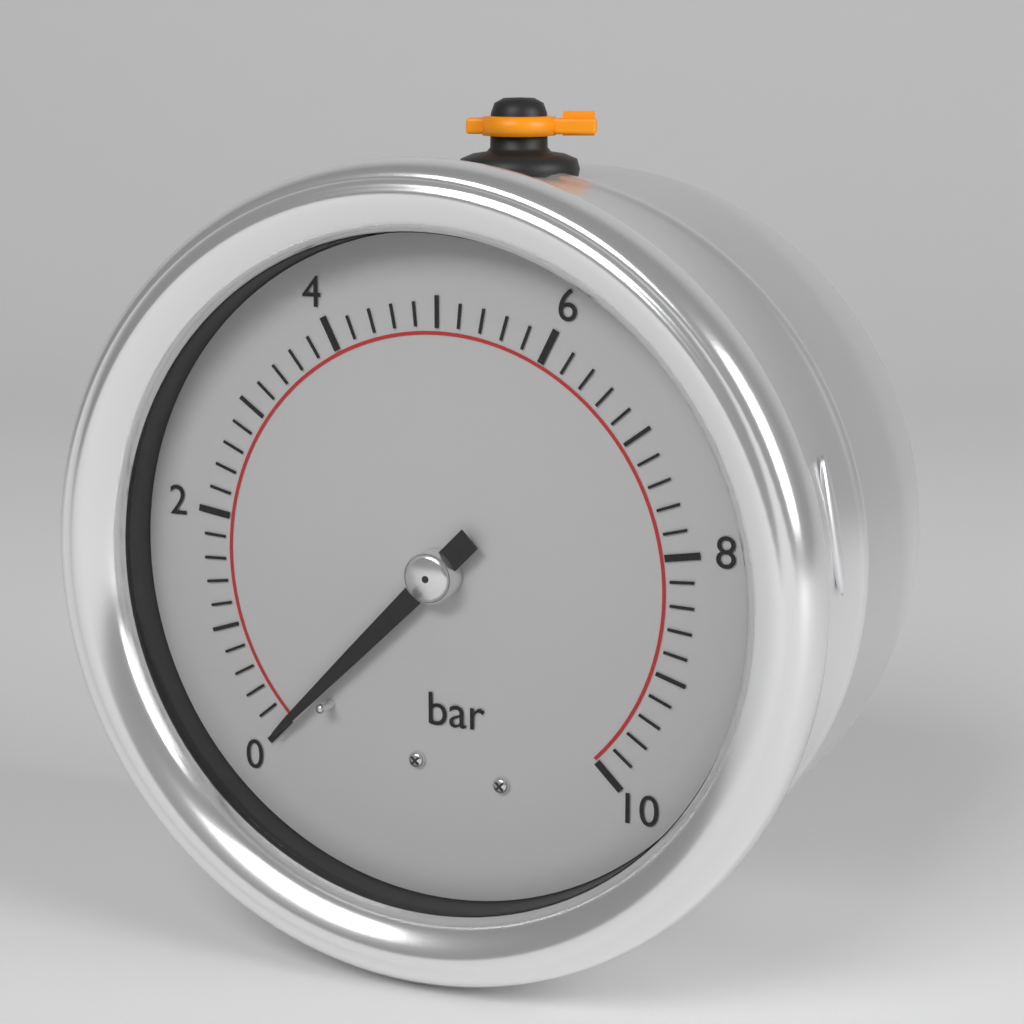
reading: 0.0 bar
